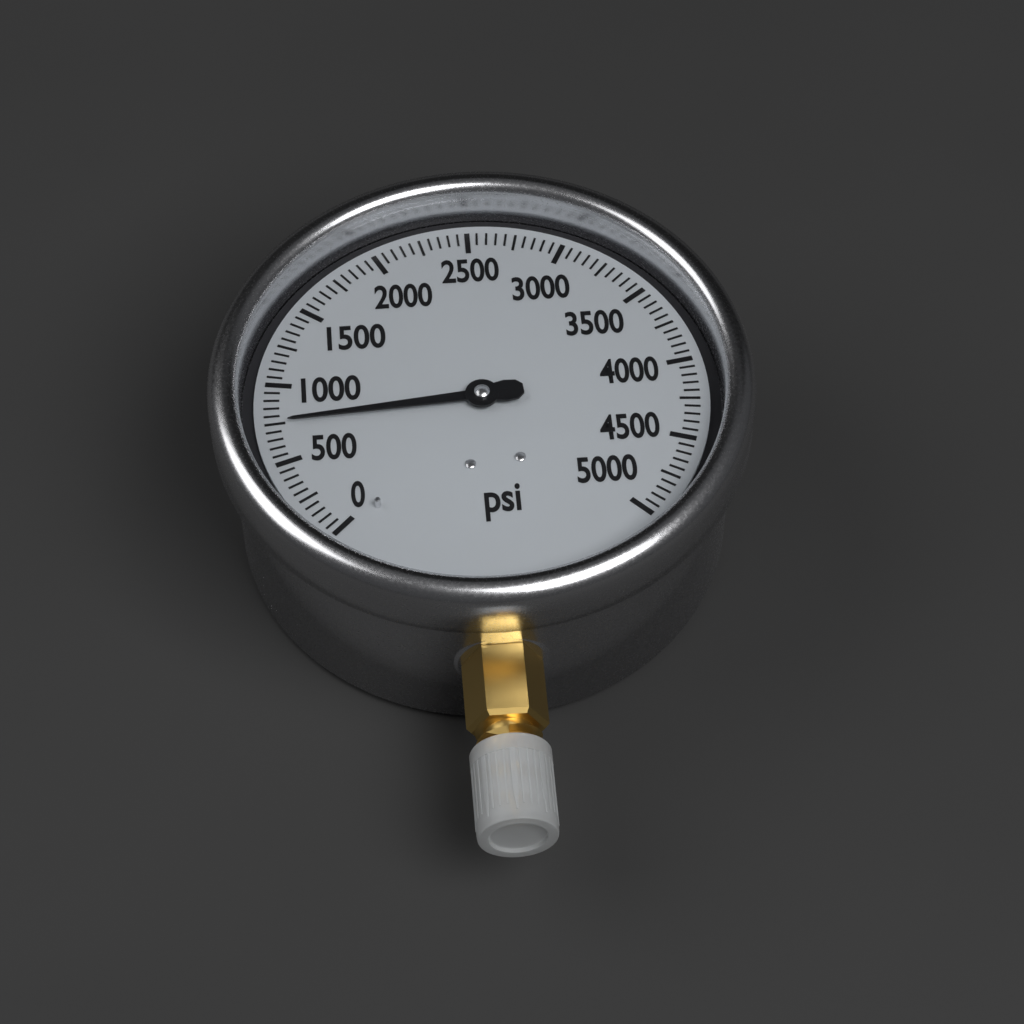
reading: 750 psi
